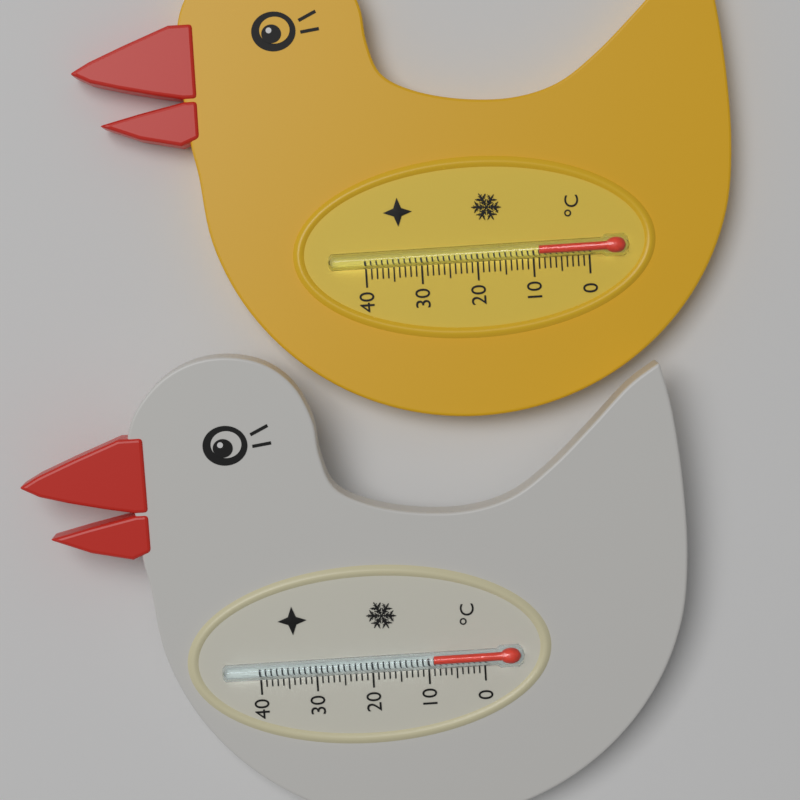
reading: 9 °C
